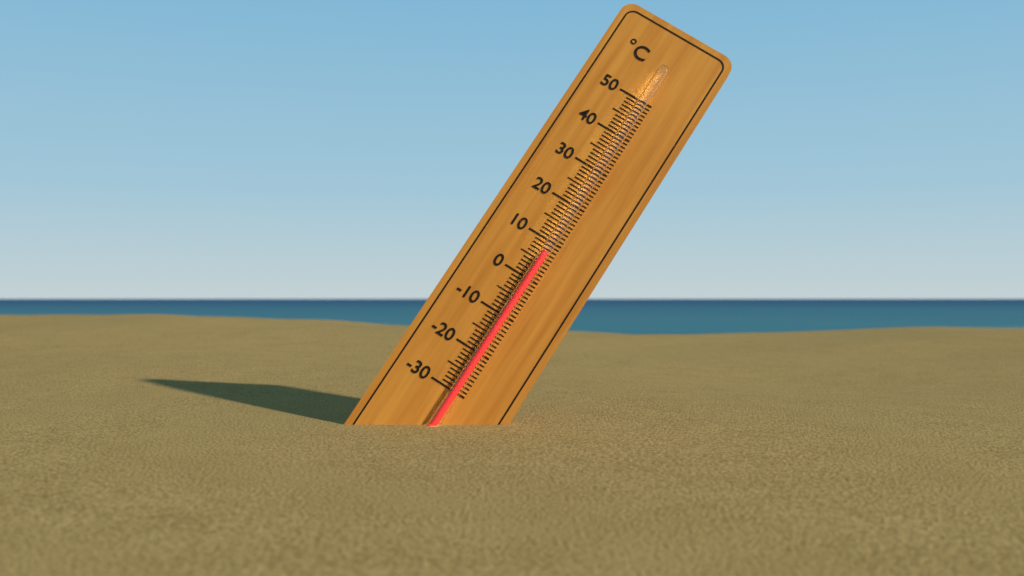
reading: 7 °C
